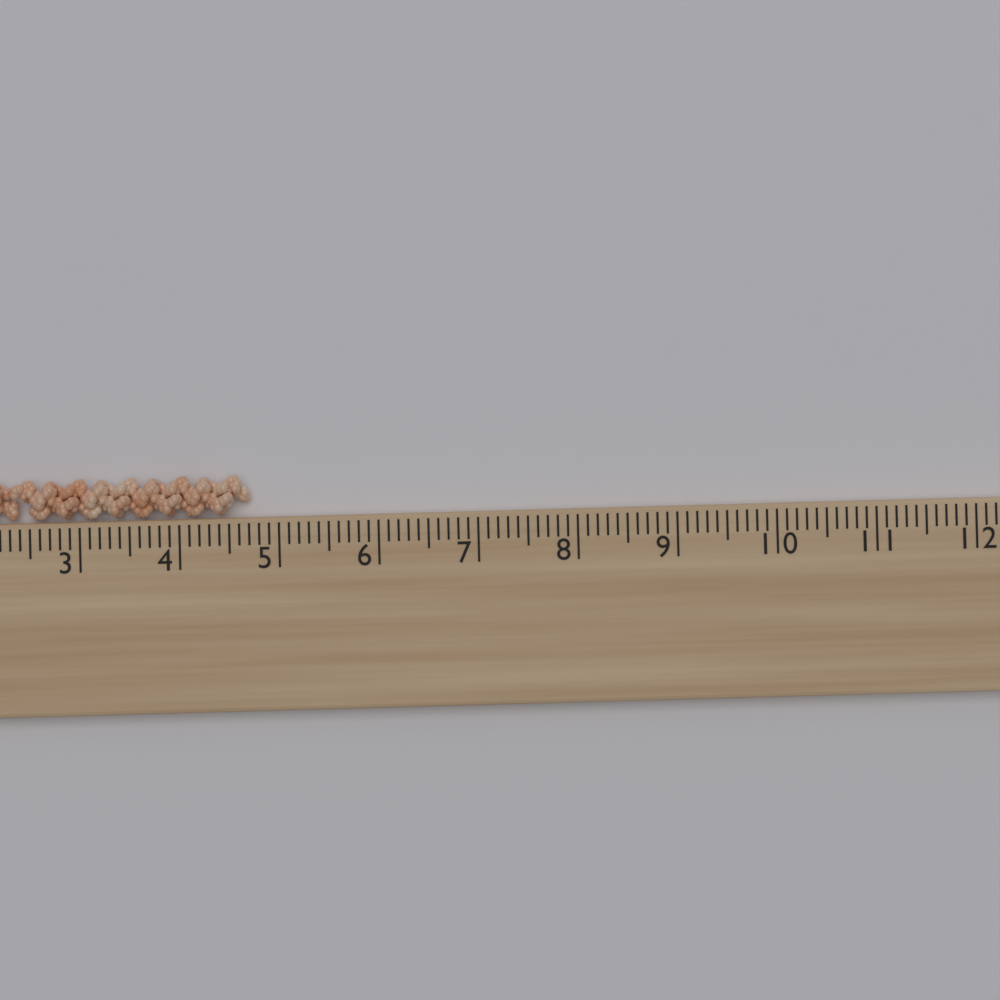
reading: 4.7 cm
